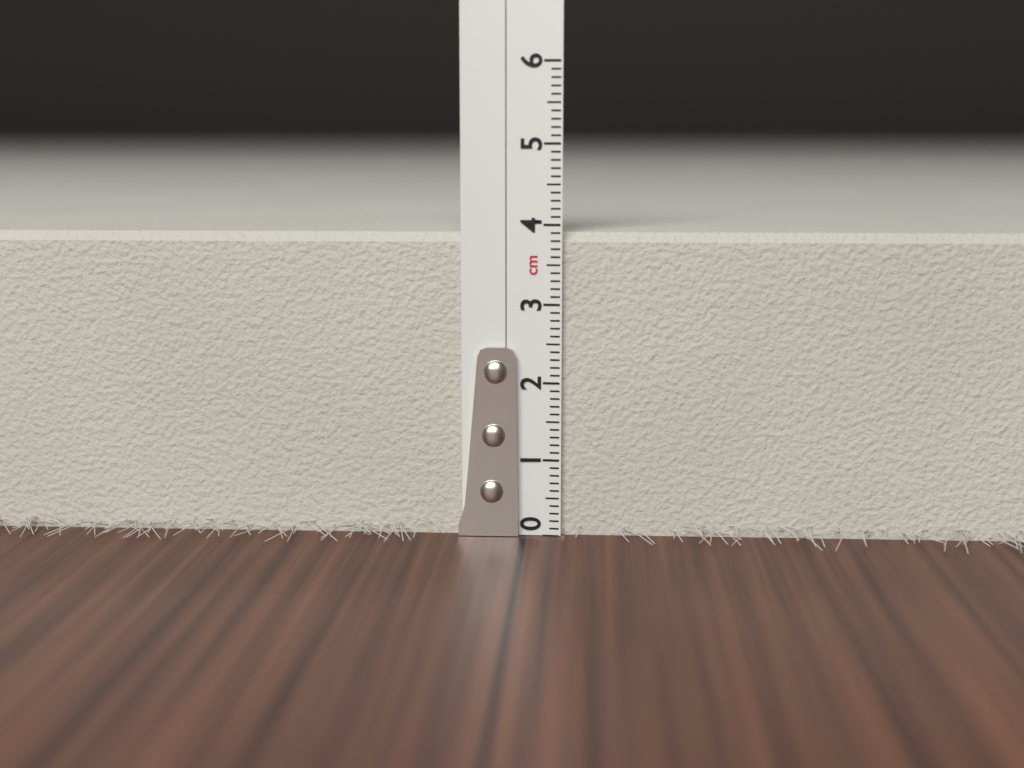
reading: 3.9 cm
